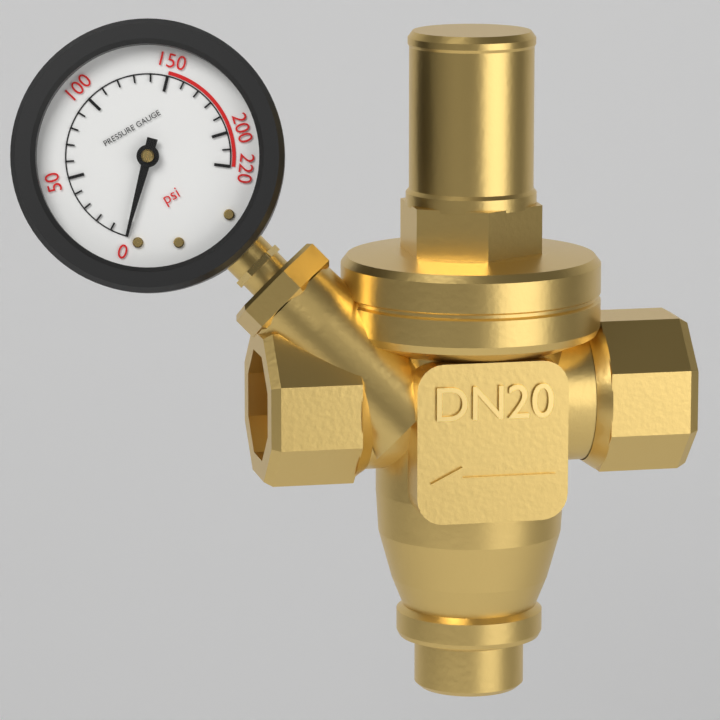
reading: 0 psi
